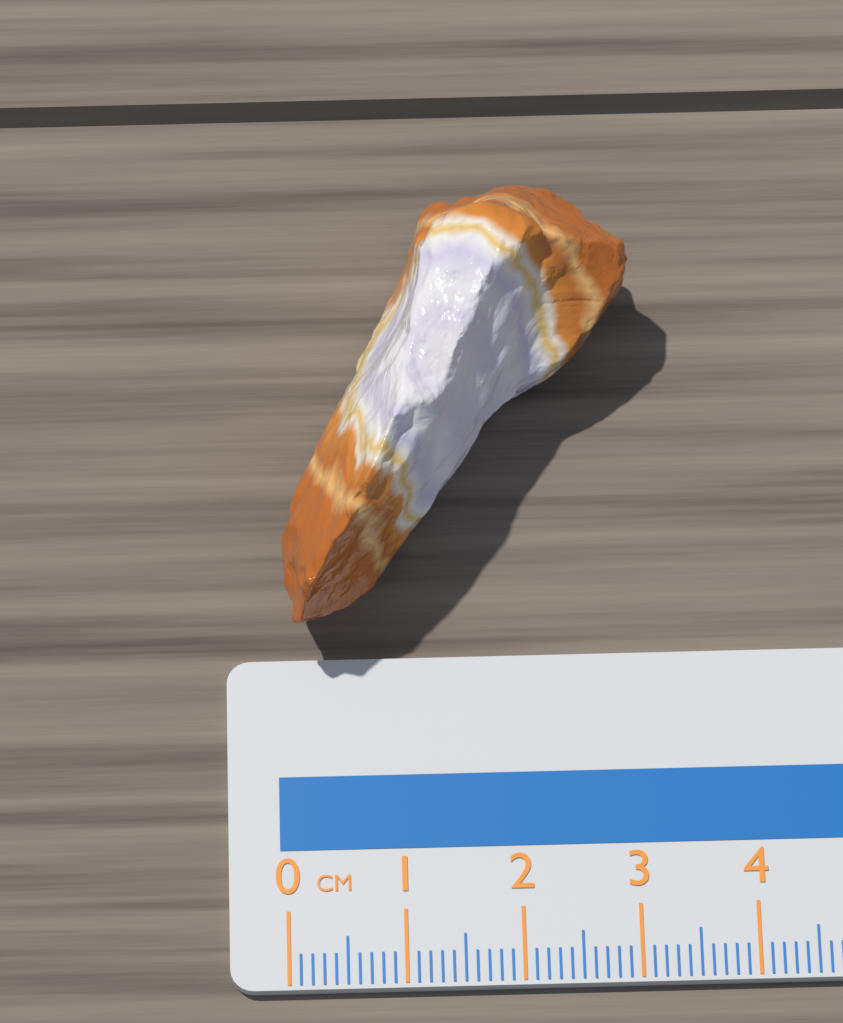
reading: 3.1 cm
